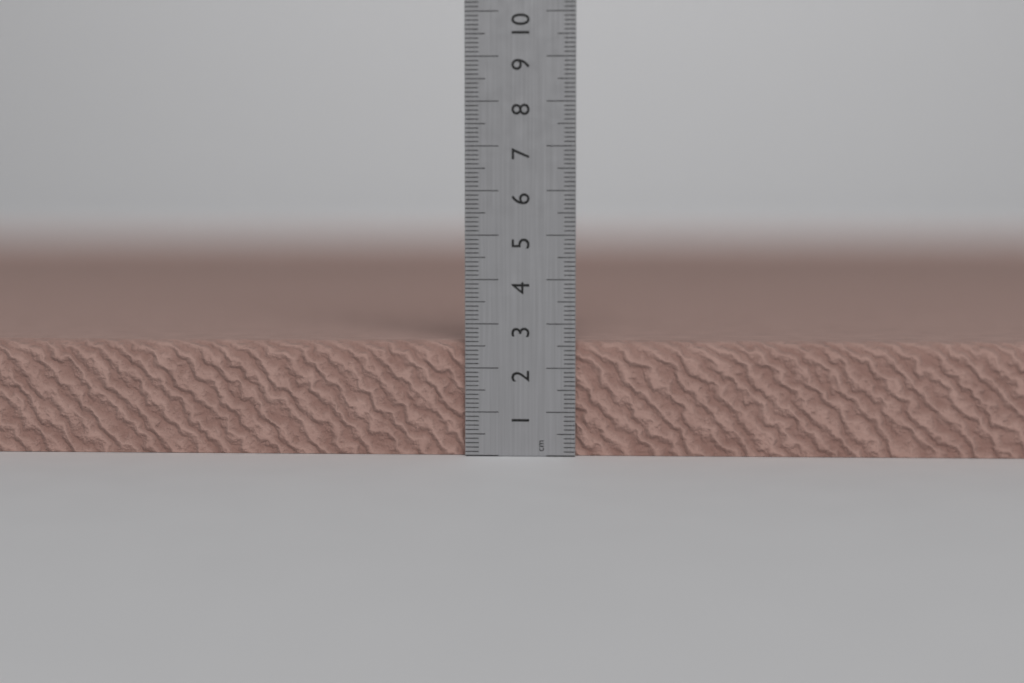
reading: 2.6 cm
